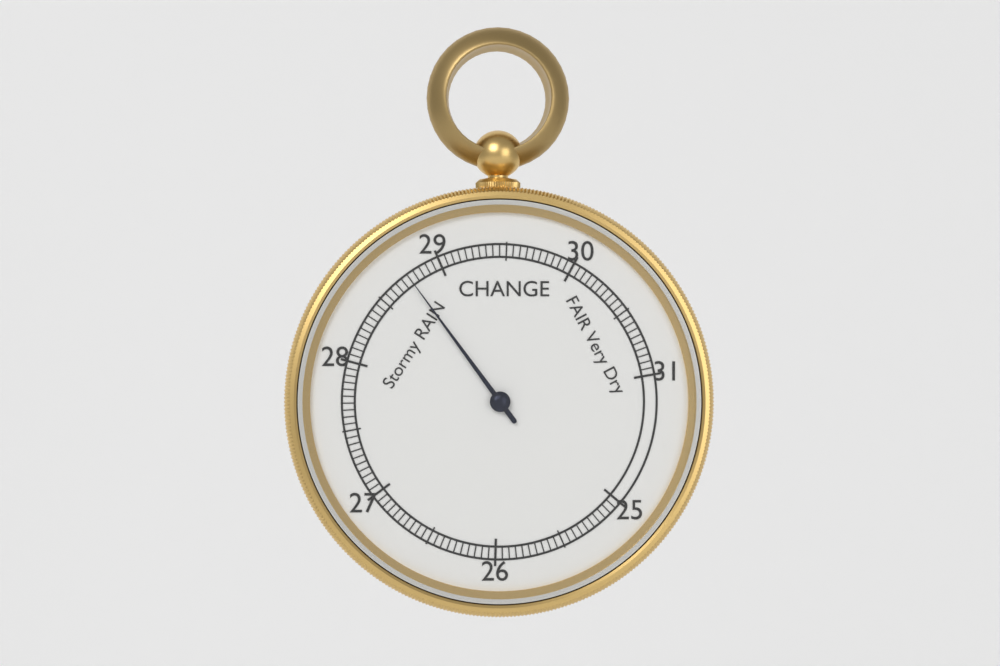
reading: 28.75 inHg
